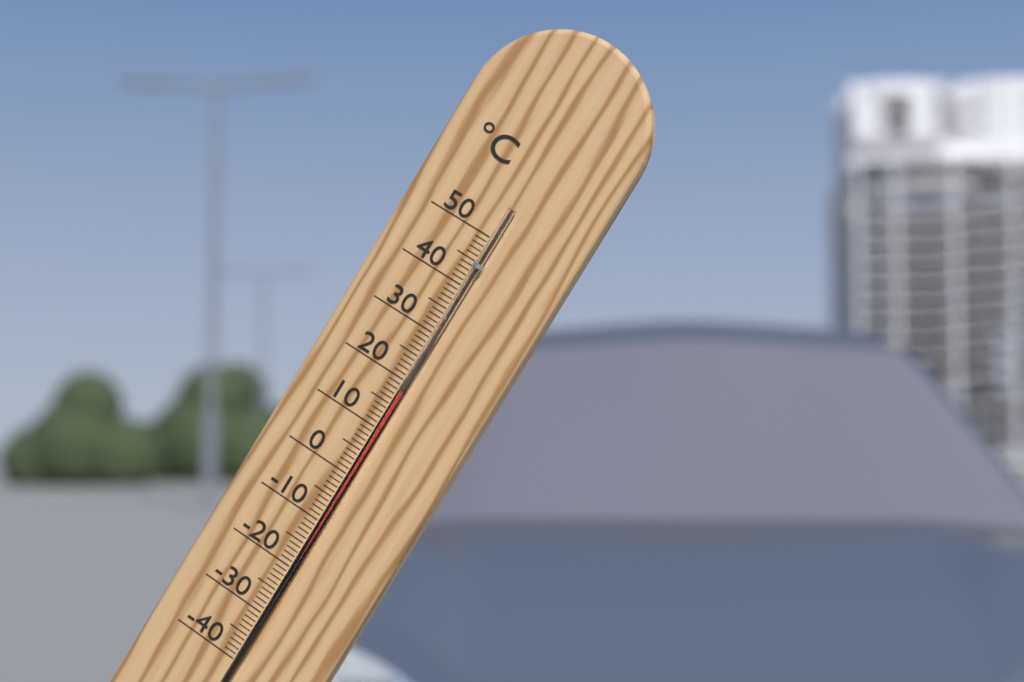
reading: 18 °C
